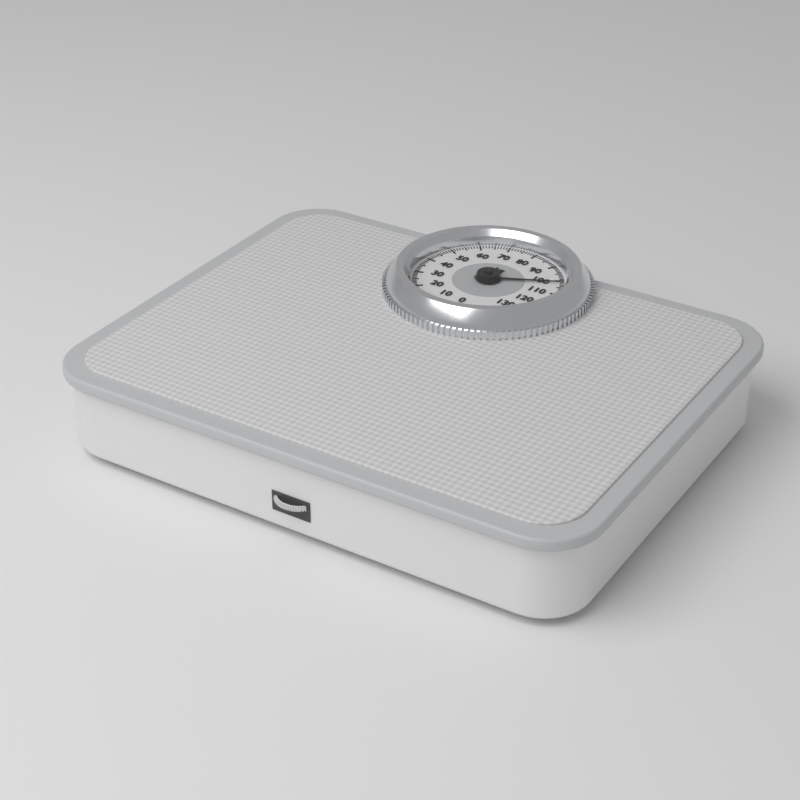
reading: 102 kg
